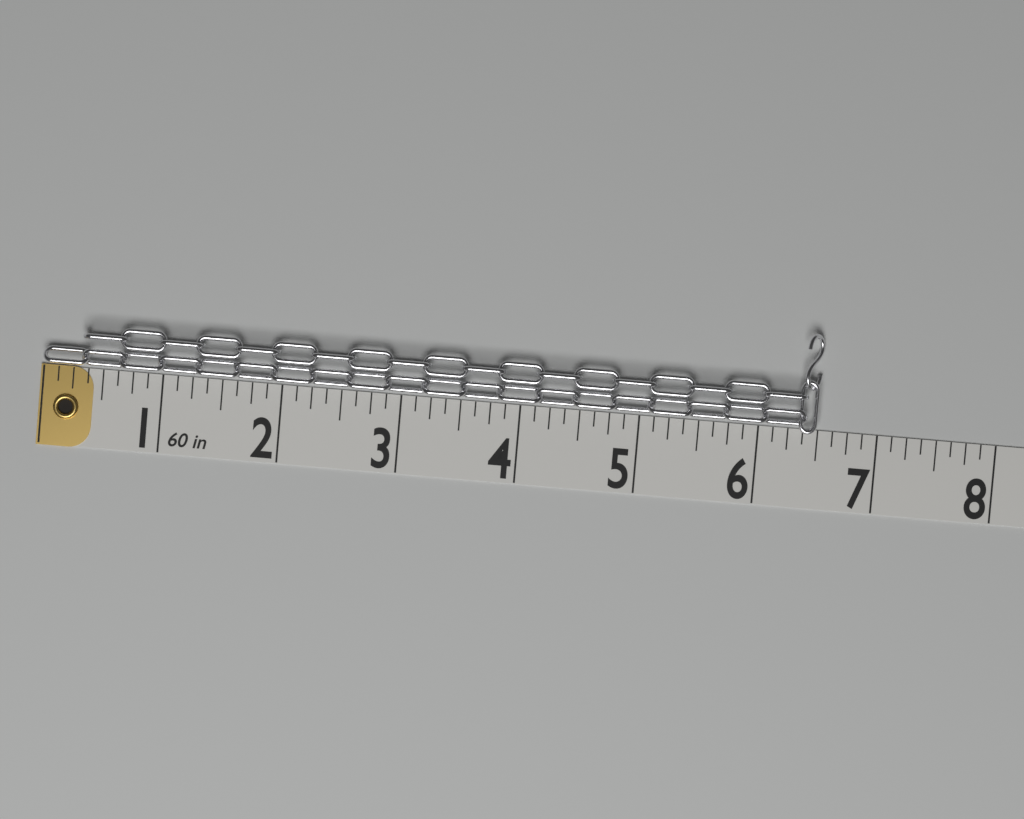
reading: 6.500 in
